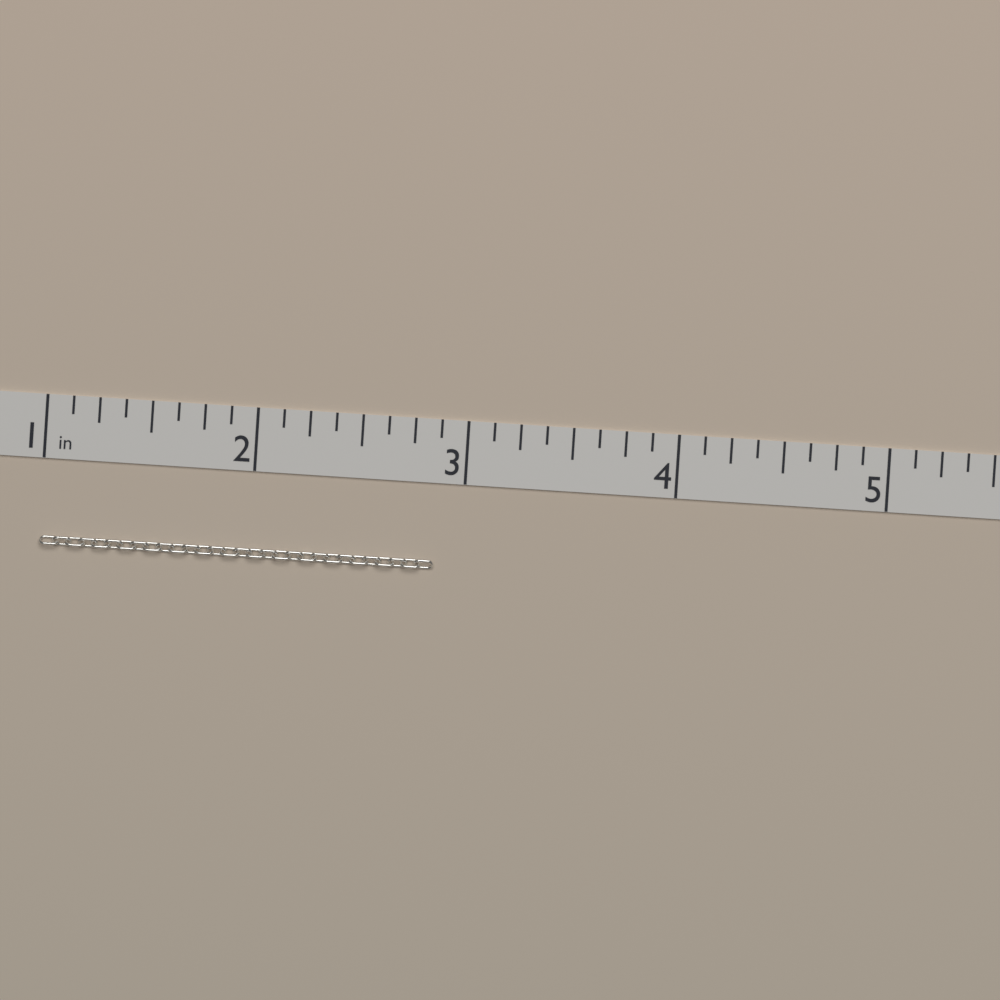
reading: 2.875 in
